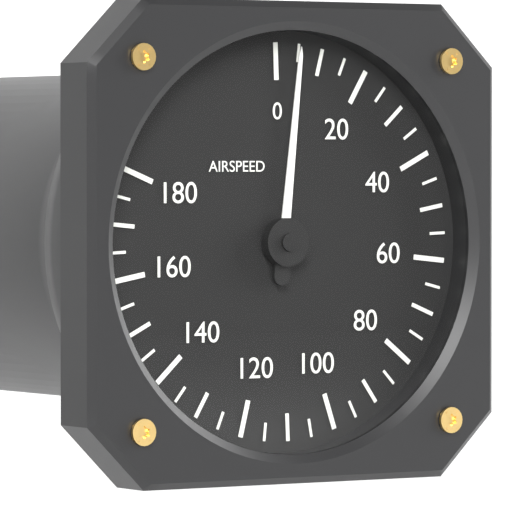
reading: 5 (no unit)
